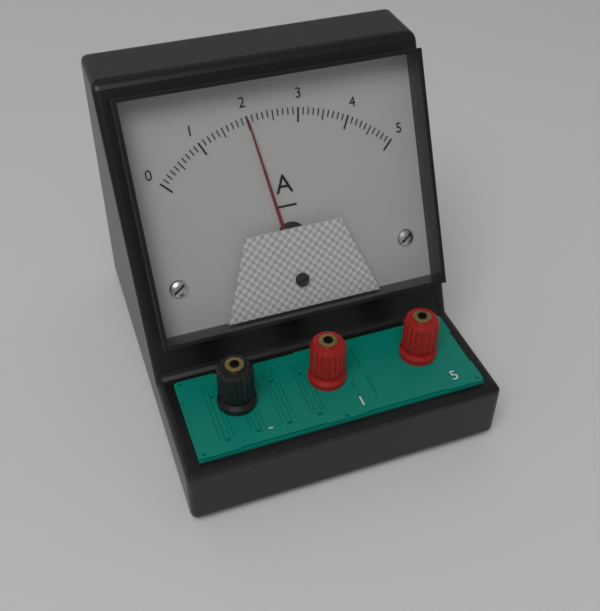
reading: 2.0 A
